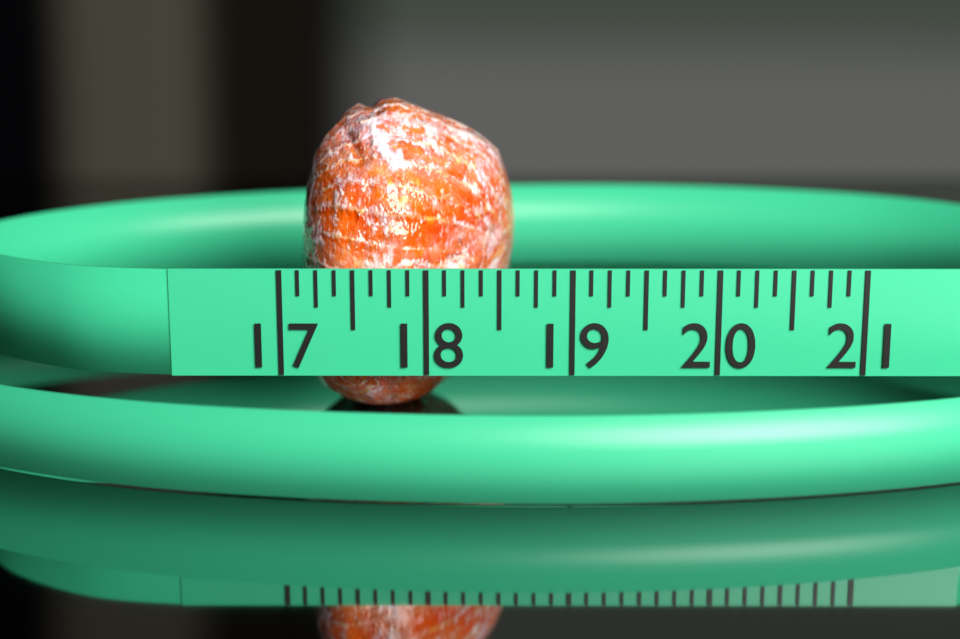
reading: 18.625 (no unit)
